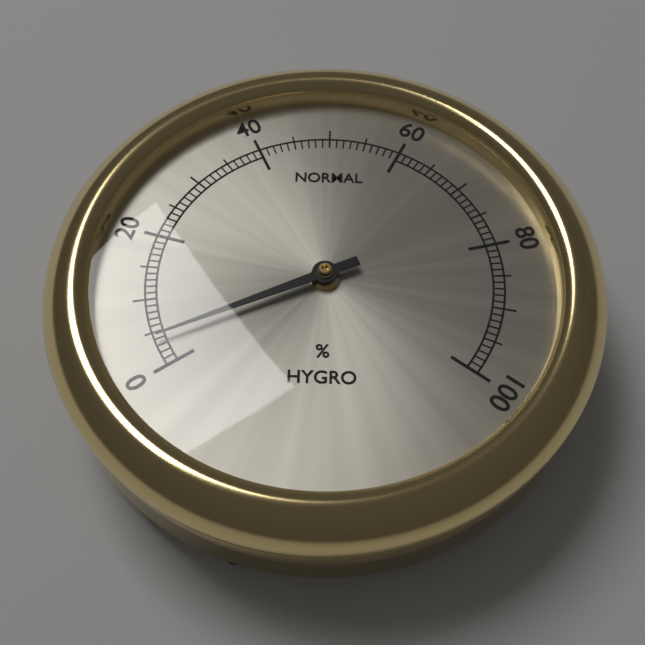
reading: 4 %
